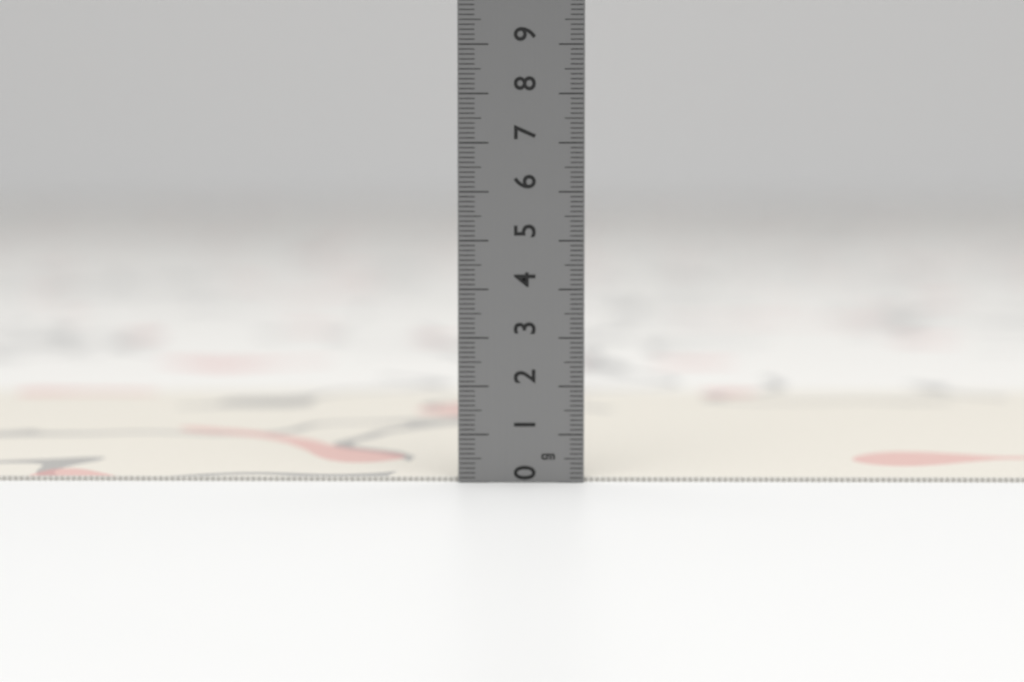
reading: 0.1 cm
